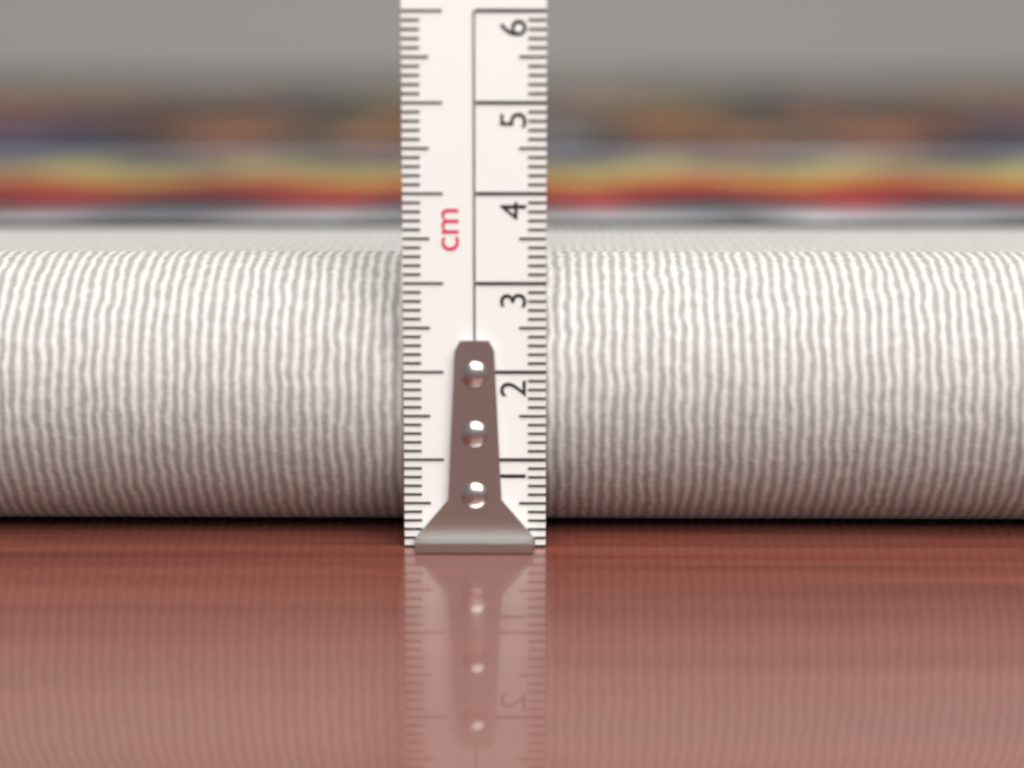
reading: 3.2 cm
